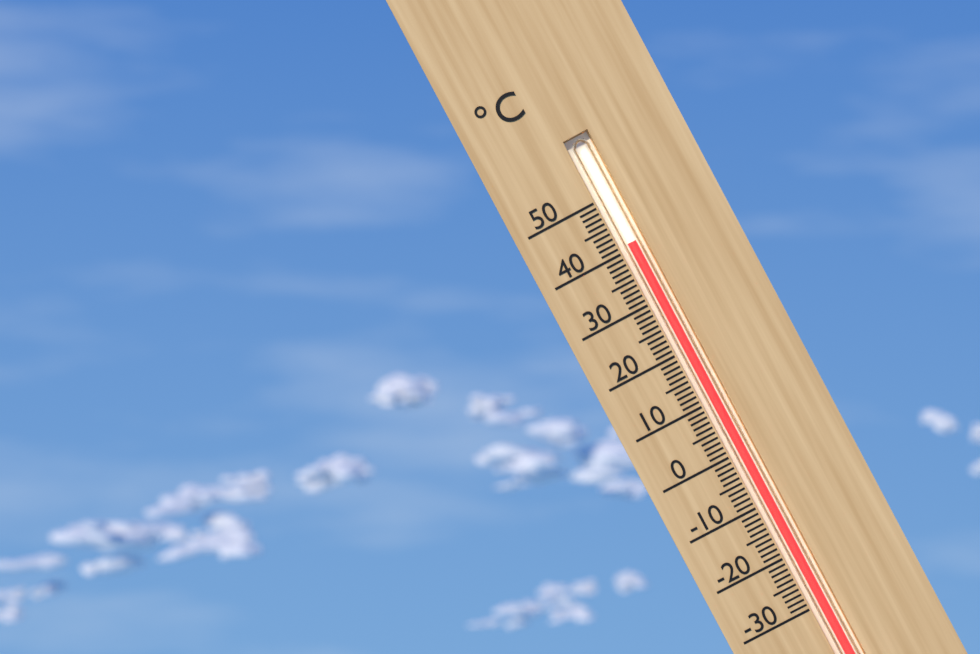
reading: 41 °C
